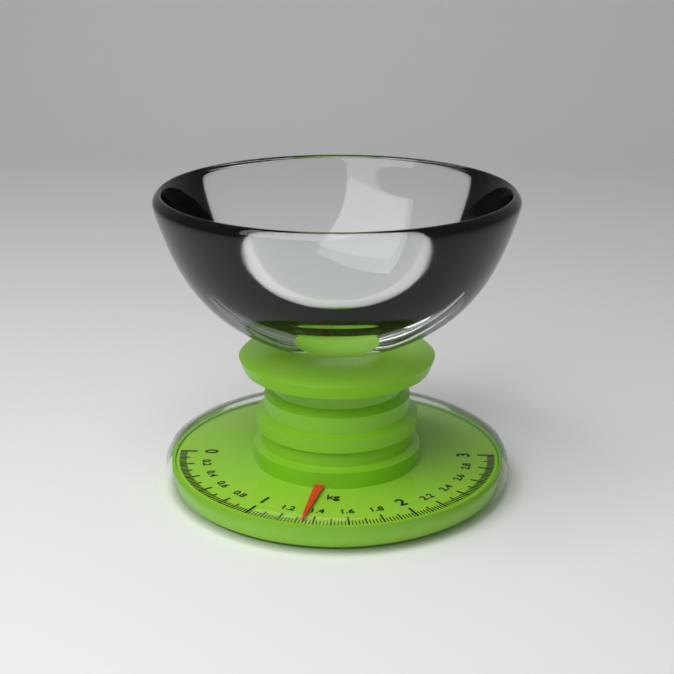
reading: 1.34 kg
